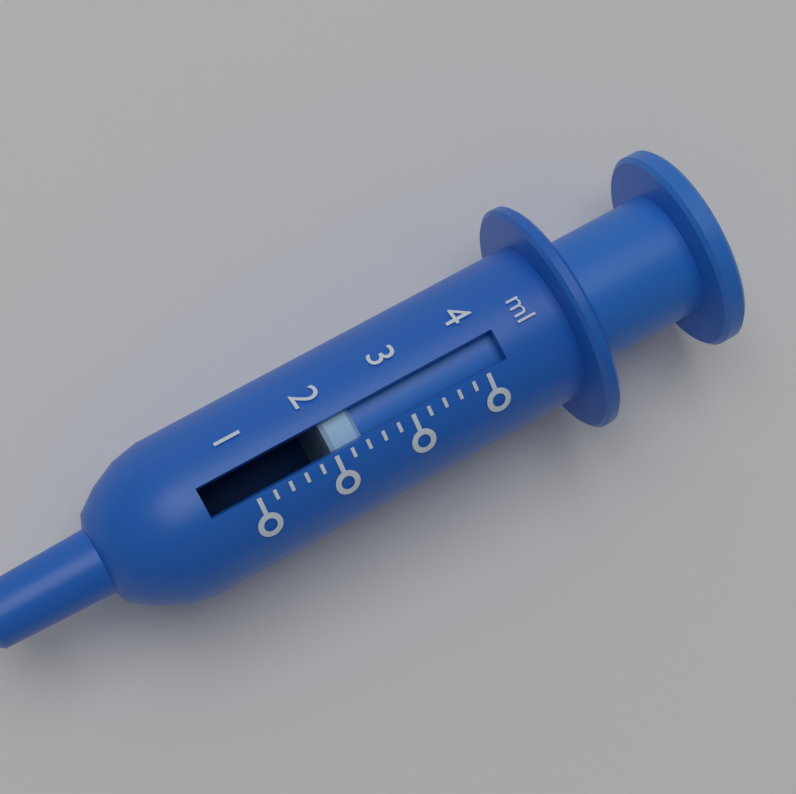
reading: 2.0 ml
